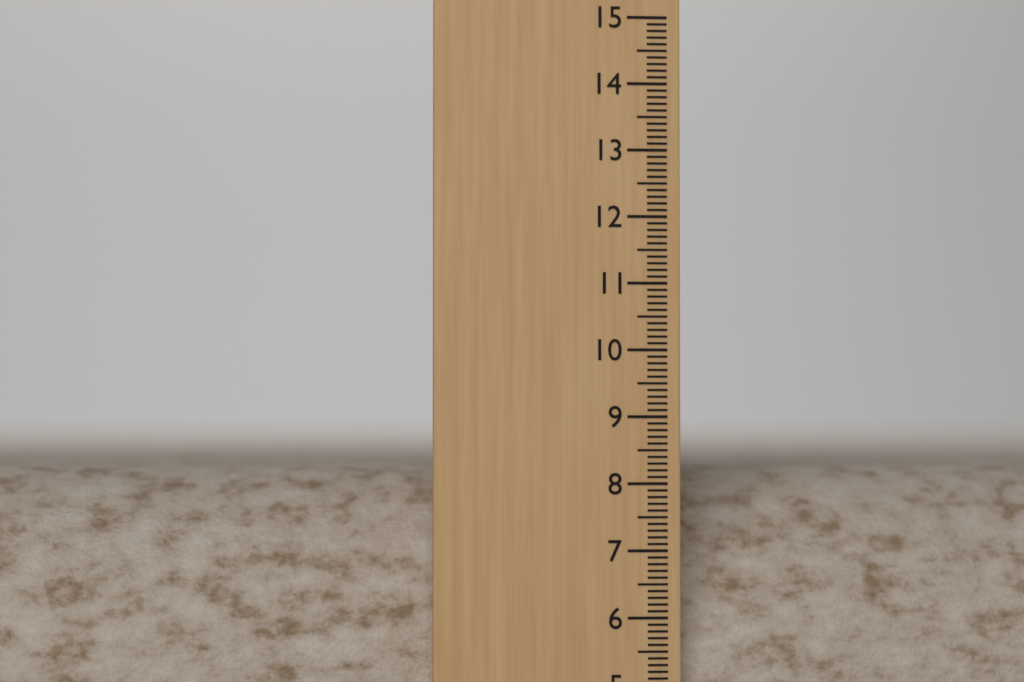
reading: 8.2 (no unit)
